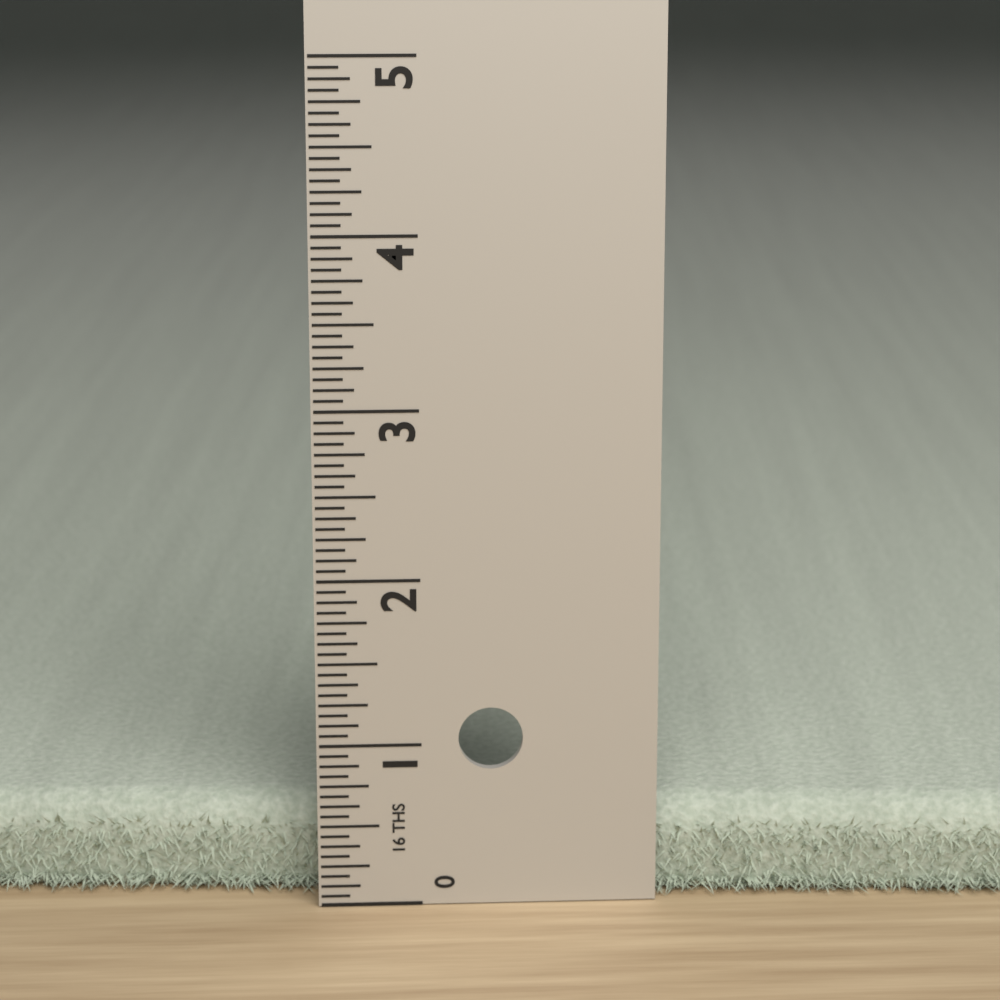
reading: 0.5625 in
